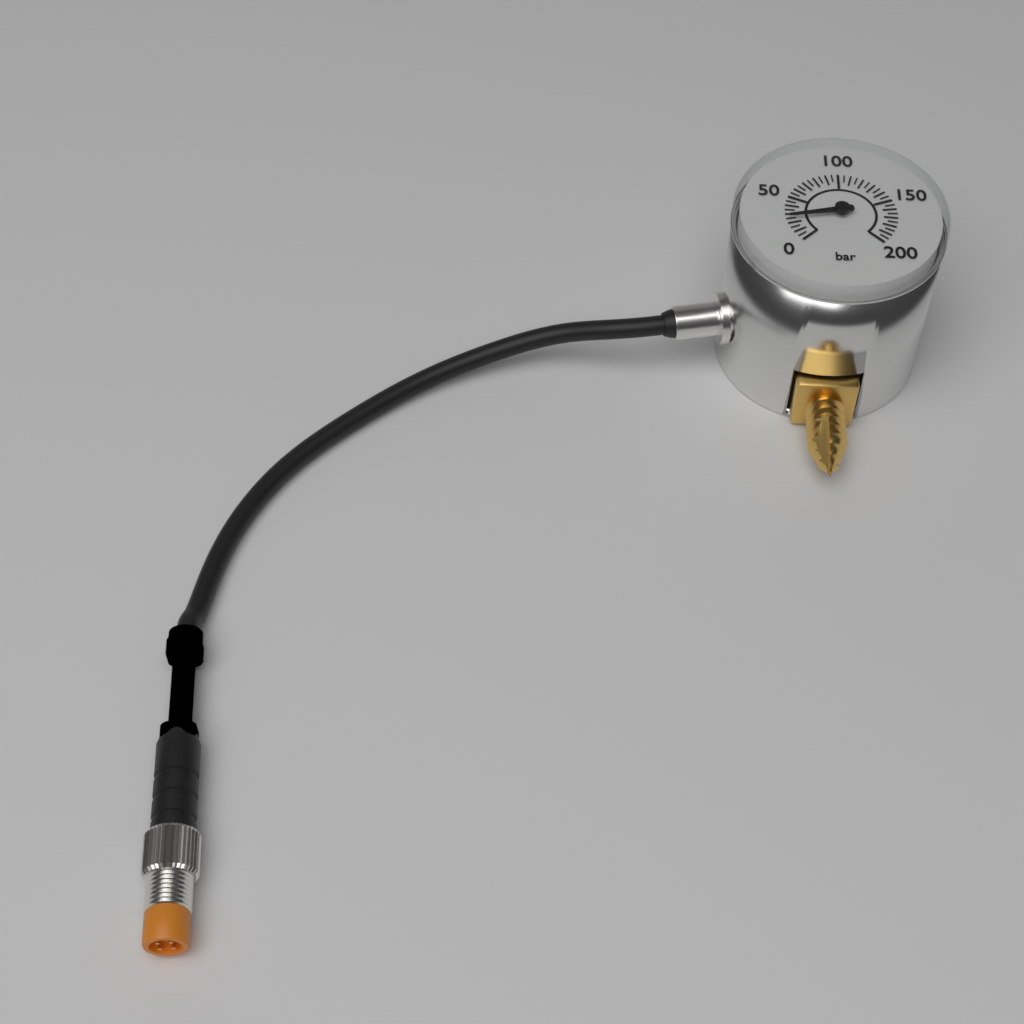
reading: 25 bar
